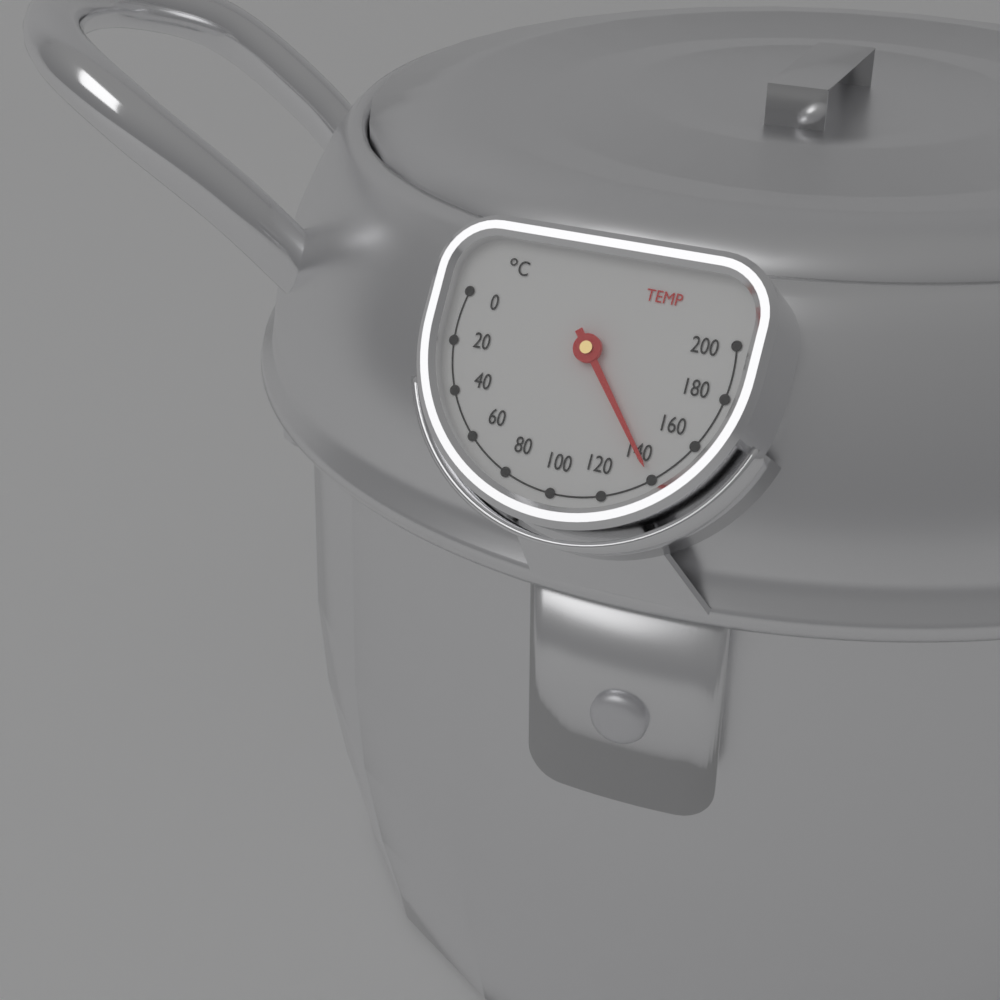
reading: 140 °C
